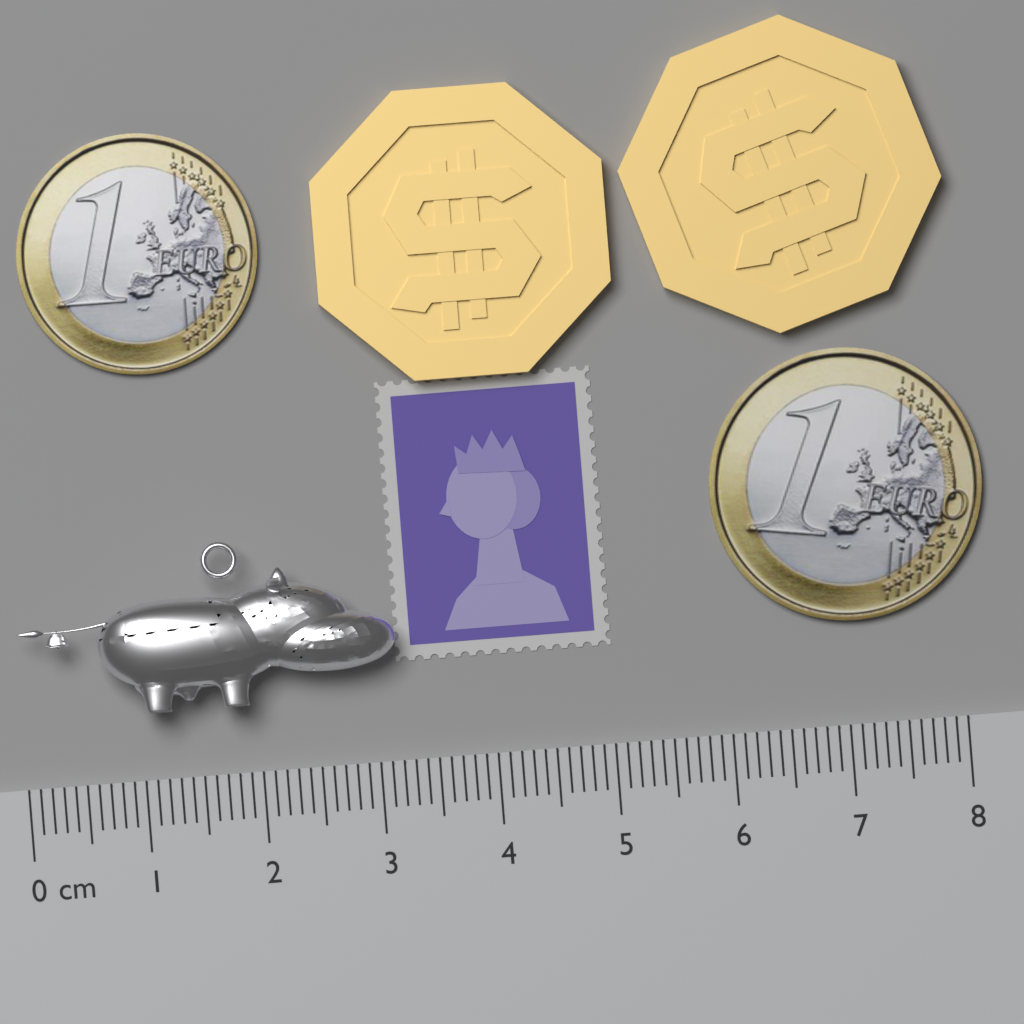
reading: 3.2 cm
